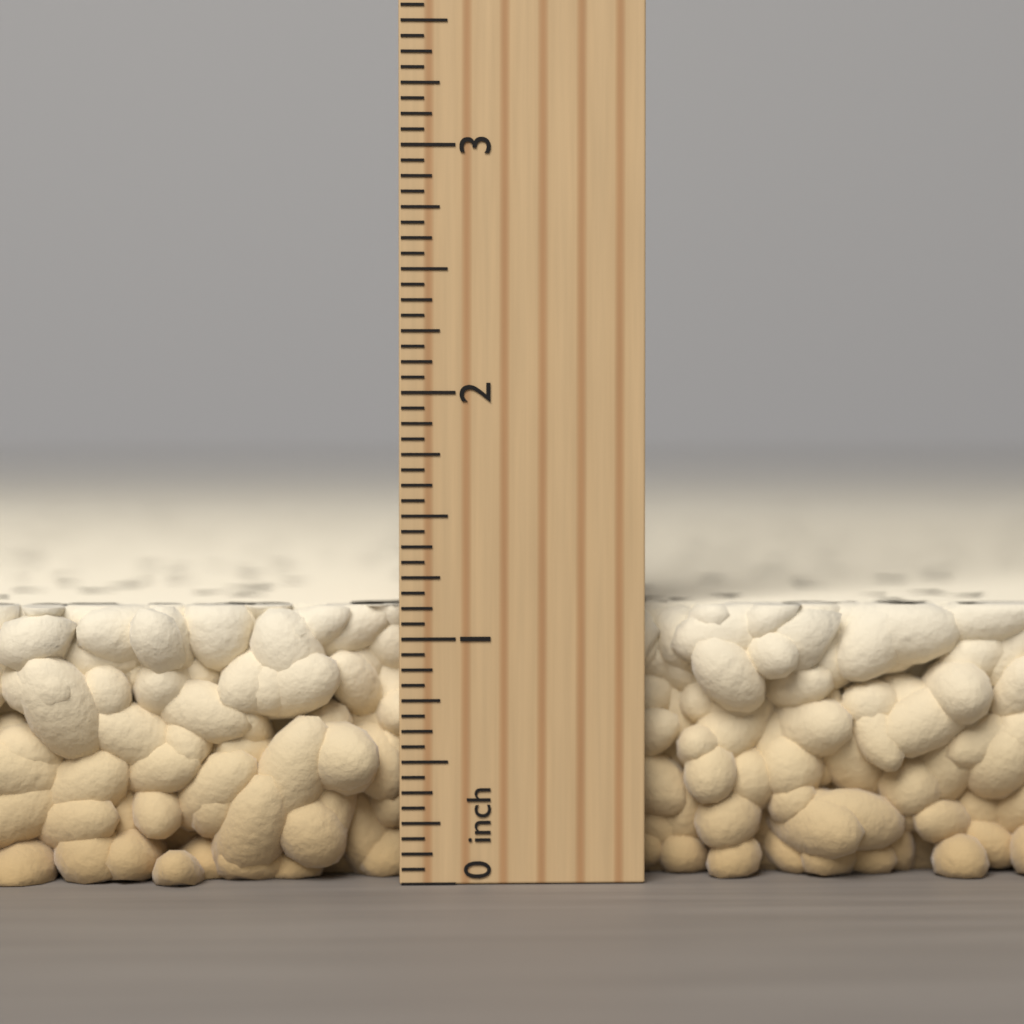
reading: 1.1250 inch
